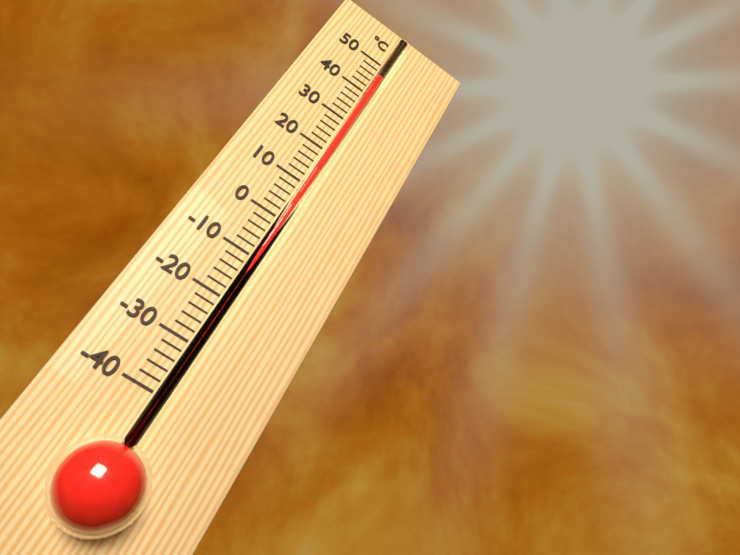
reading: 45 °C
